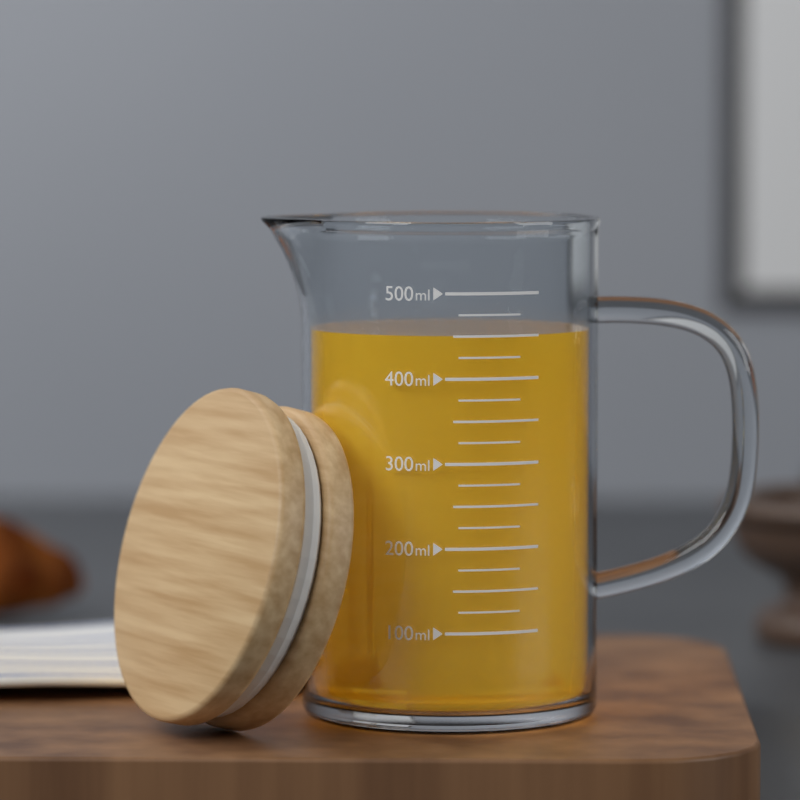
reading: 450 ml
